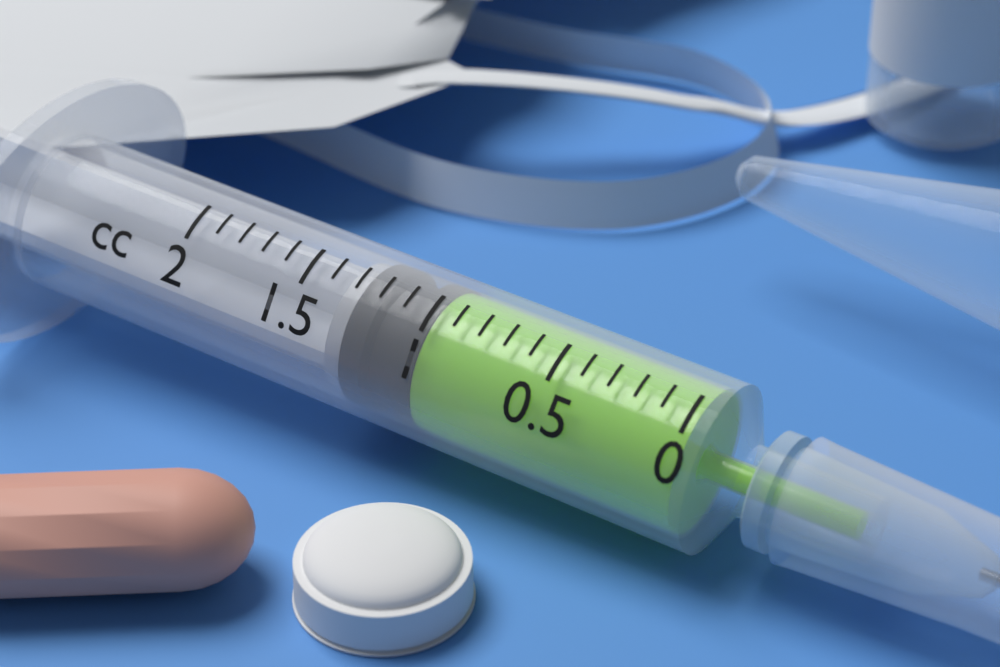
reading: 1.0 cc
